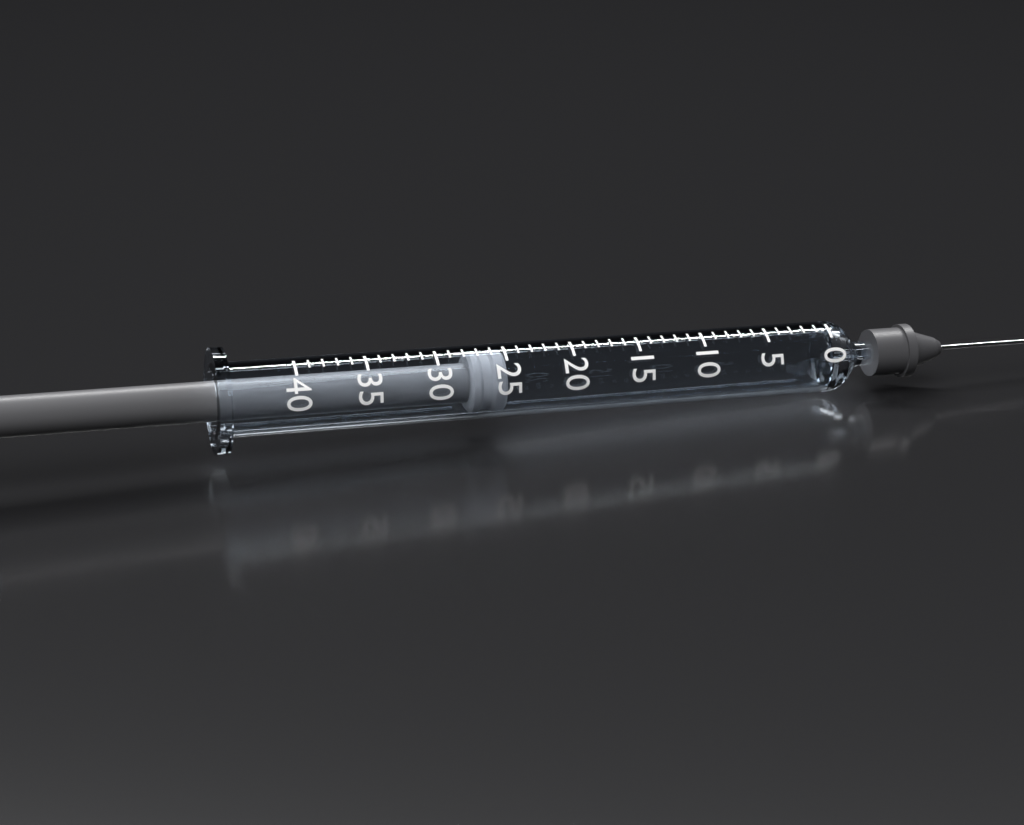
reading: 25 (no unit)
